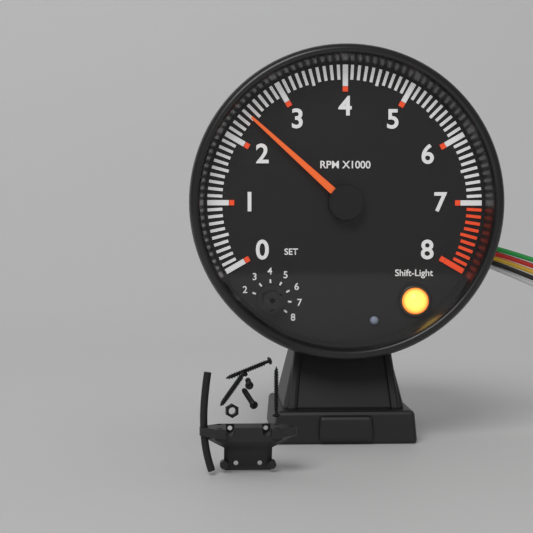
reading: 2400 RPM
